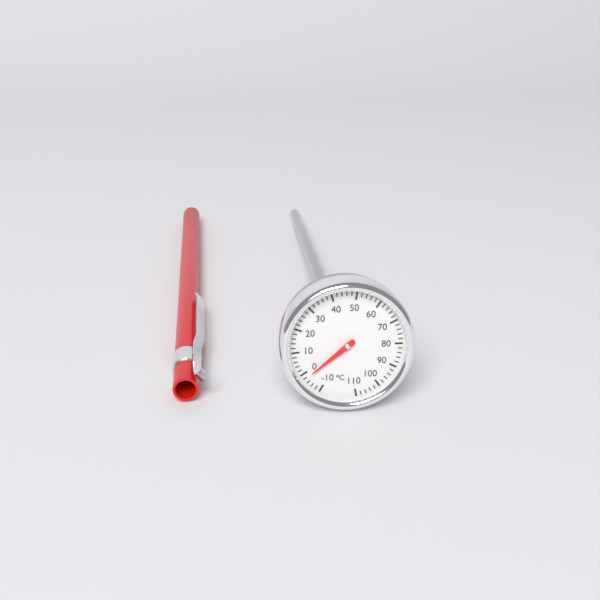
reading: -2 °C
